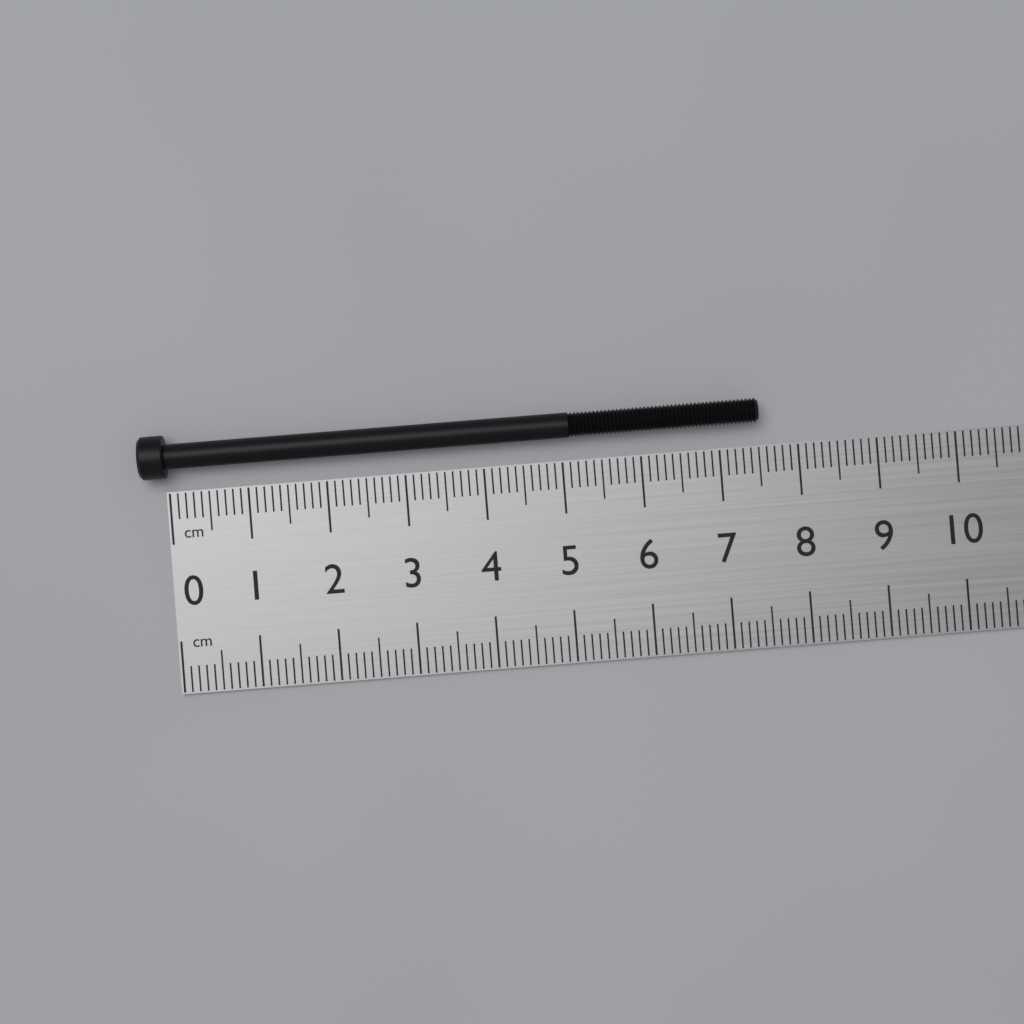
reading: 7.5 cm
